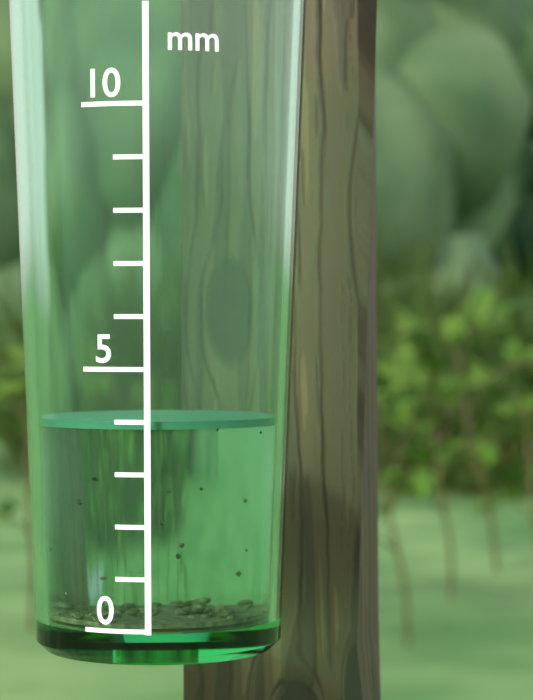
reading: 4 mm
